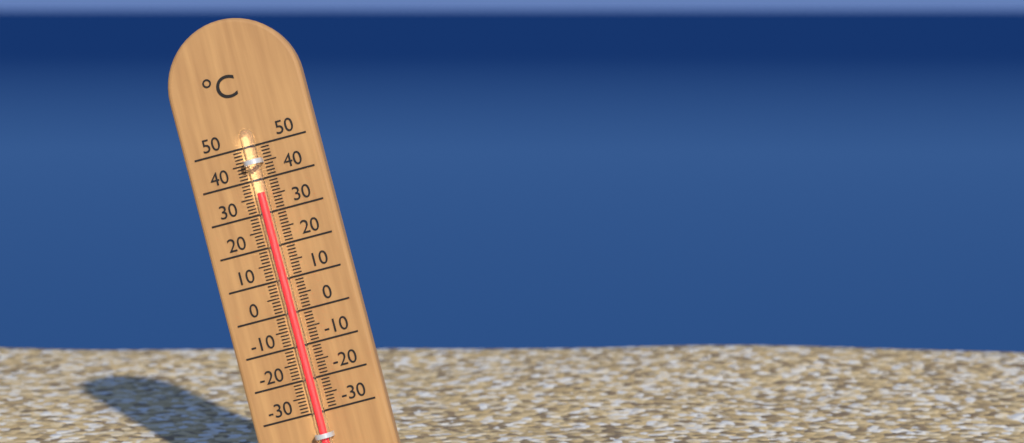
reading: 36 °C
